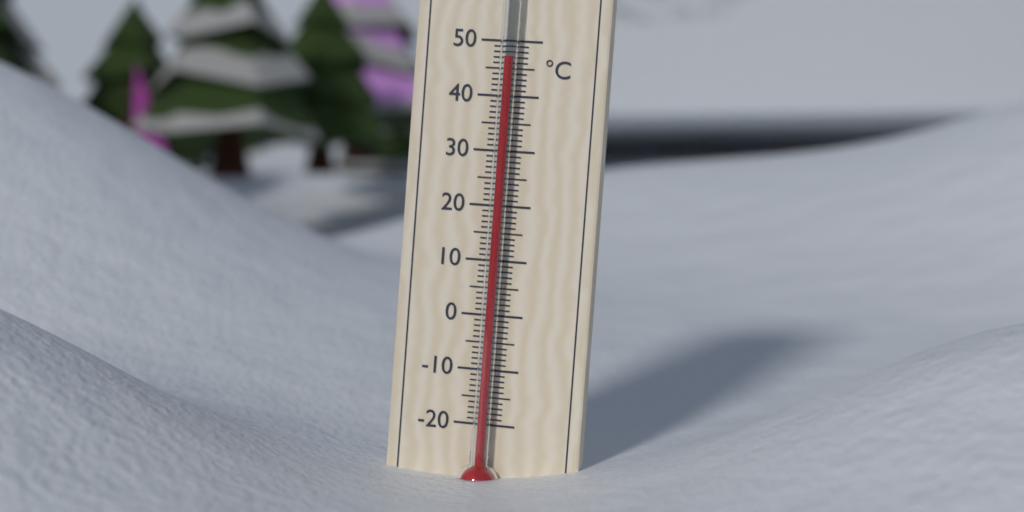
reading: 47 °C
